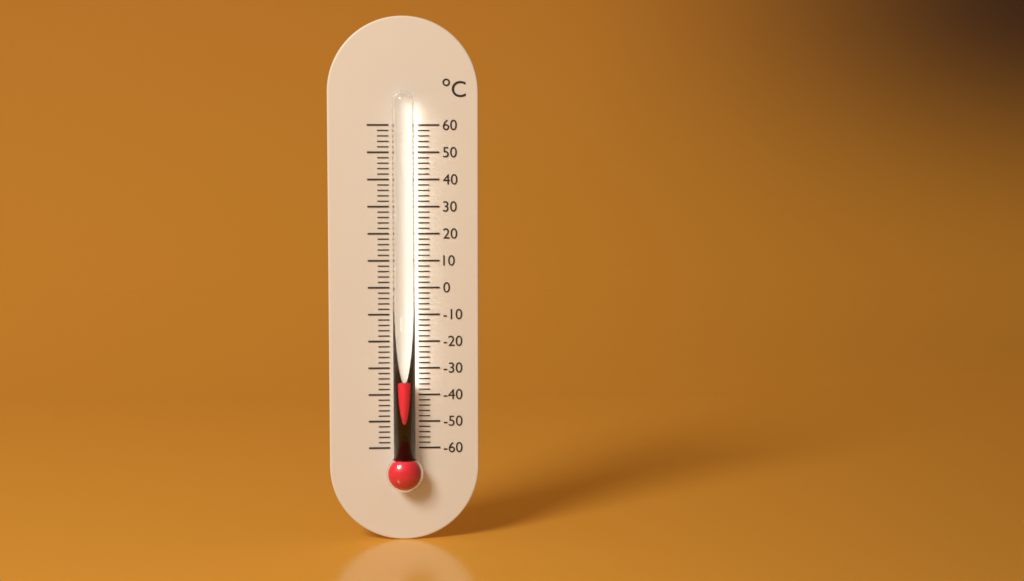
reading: -34 °C
